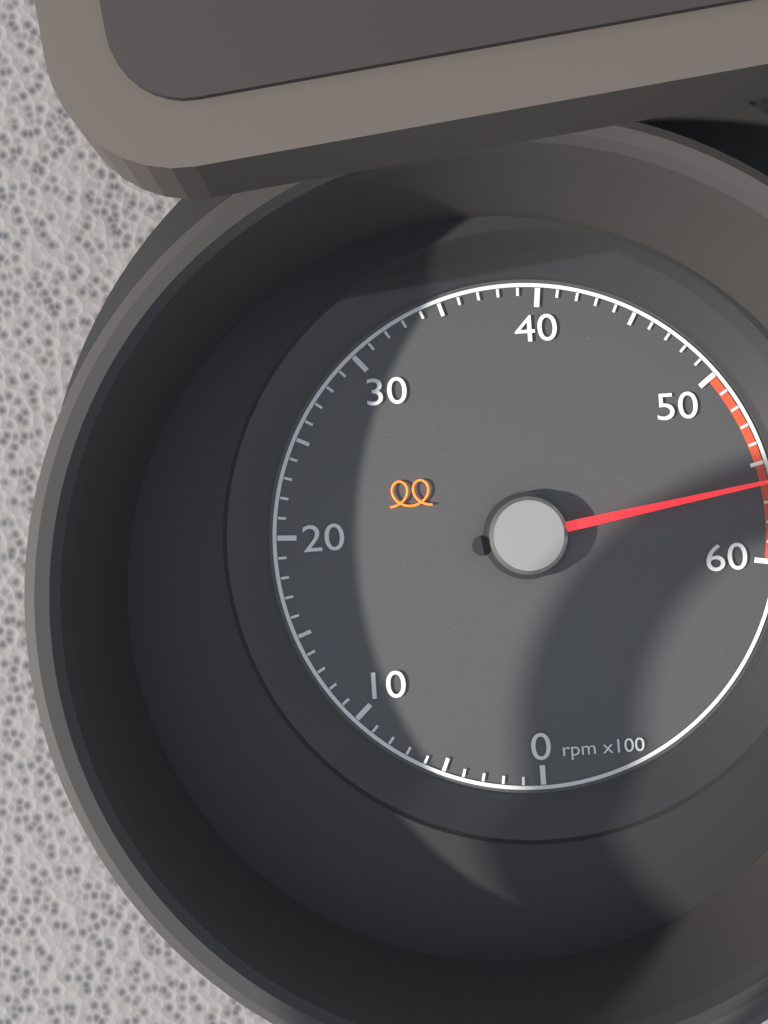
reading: 5600 rpm
